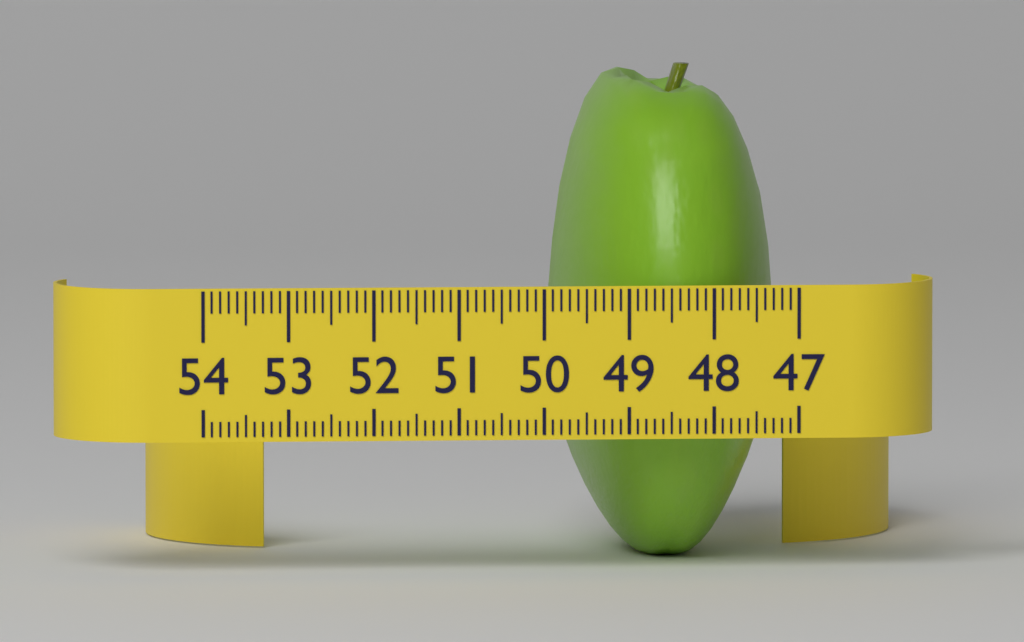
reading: 49.7 (no unit)
